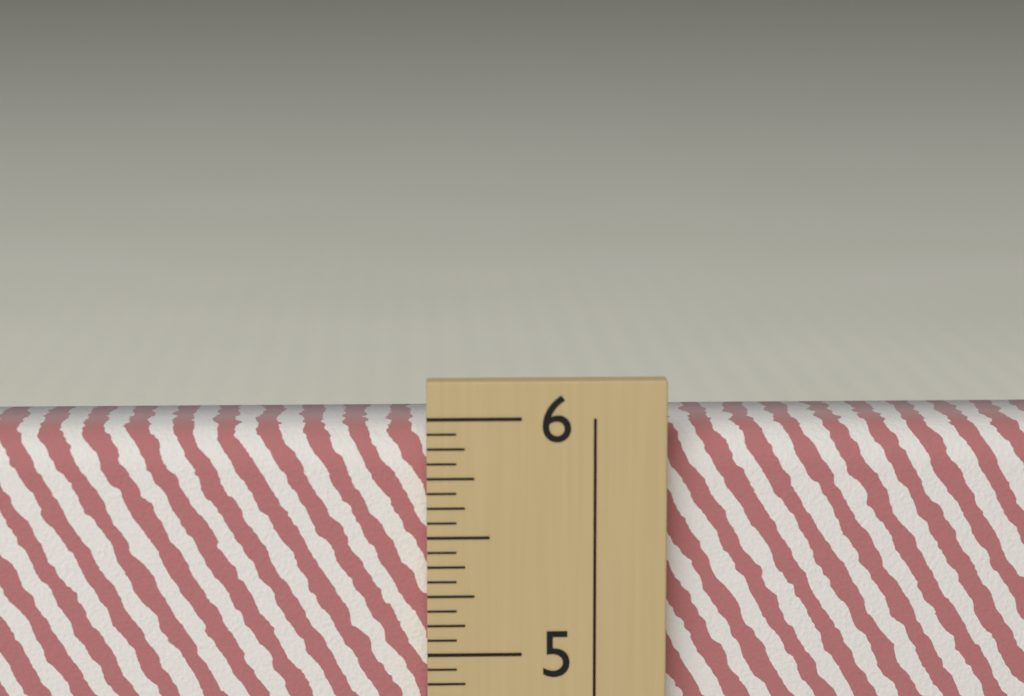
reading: 5.9375 in
